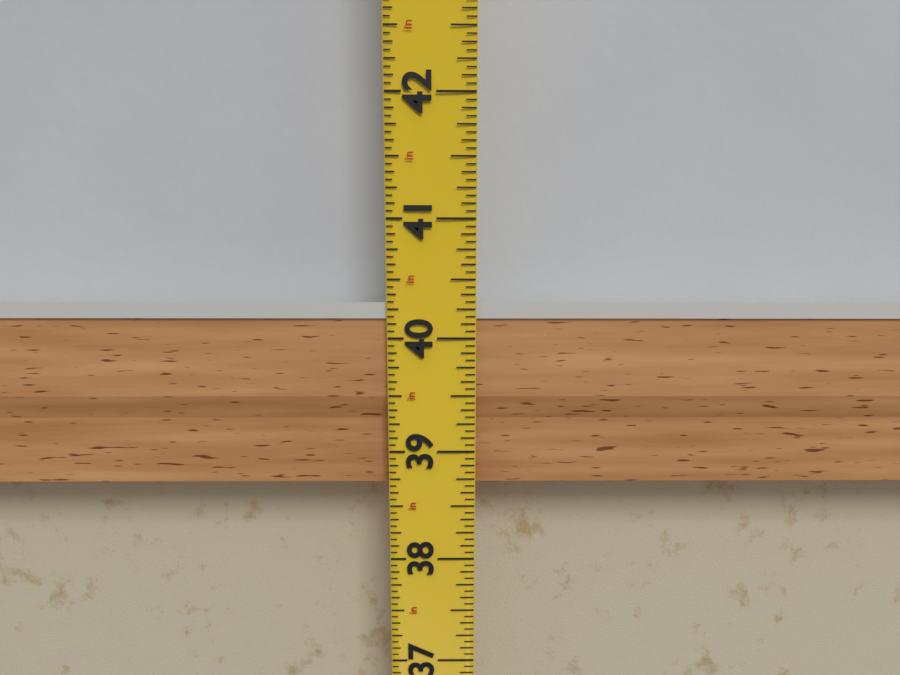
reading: 40.3125 in
